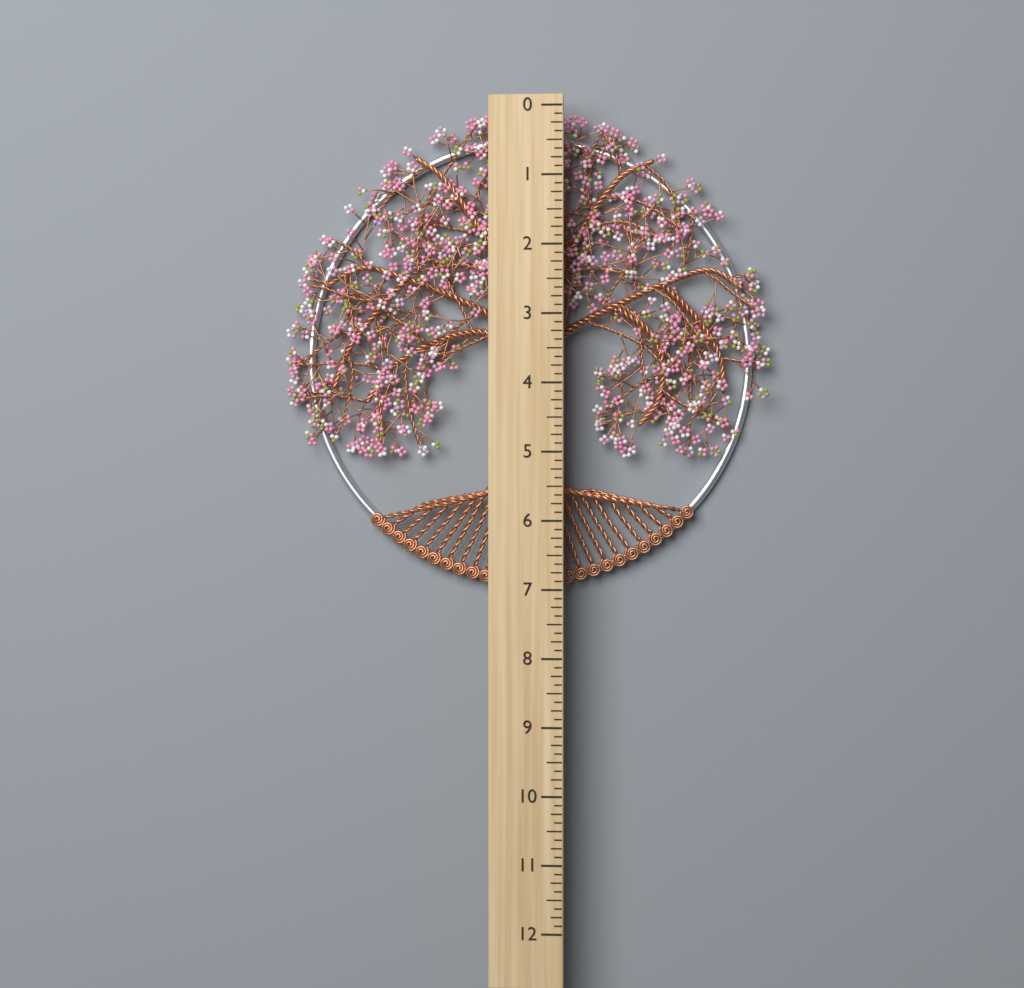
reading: 7.000 (no unit)
